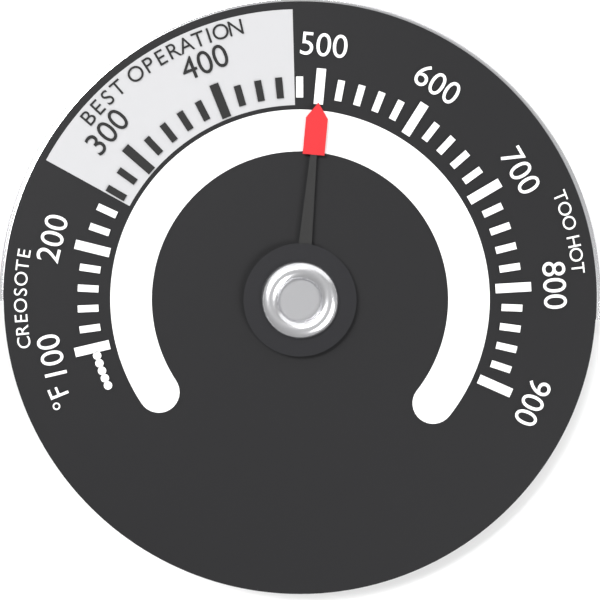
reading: 500 °F
